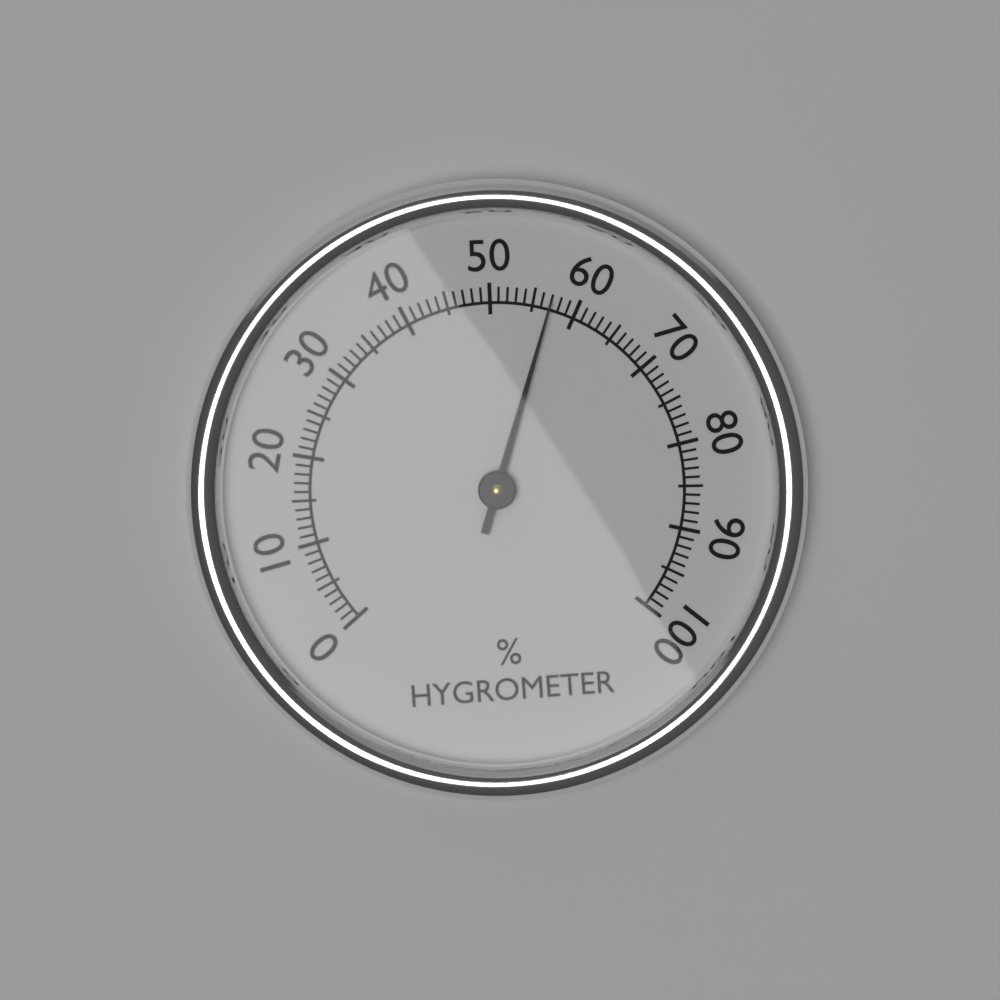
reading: 57 %
